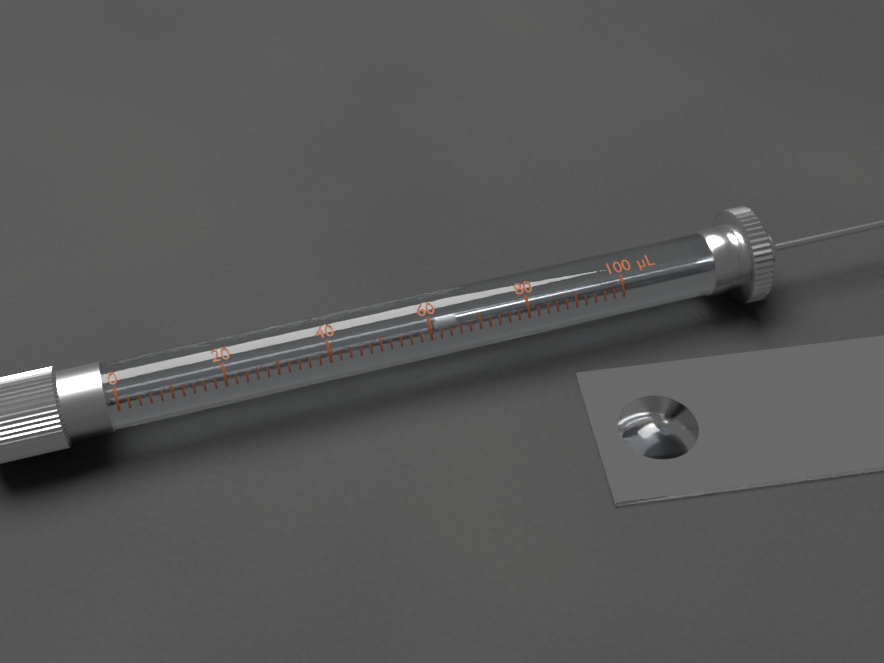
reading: 62 µL
